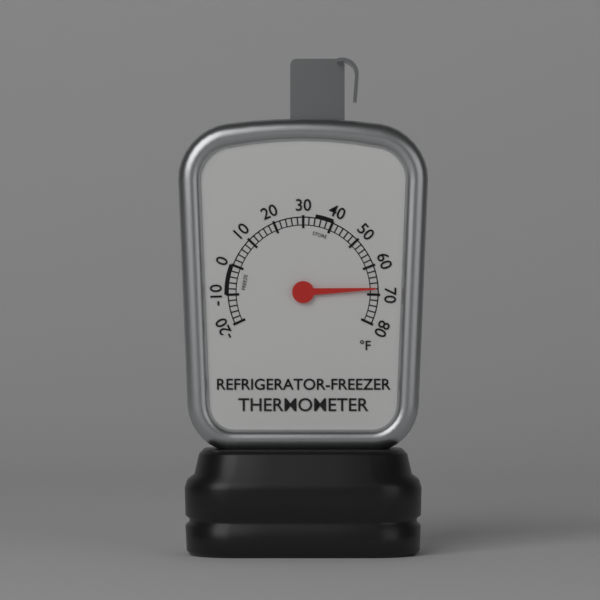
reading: 68 °F
